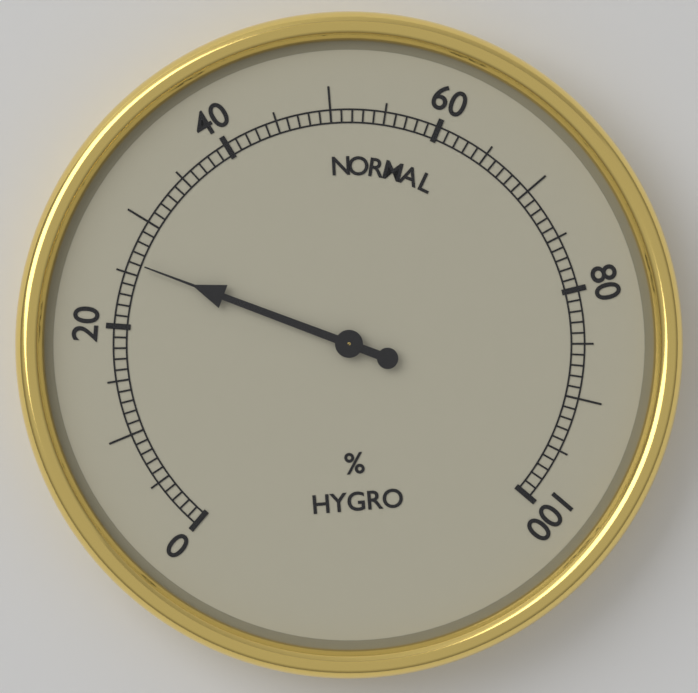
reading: 26 %
